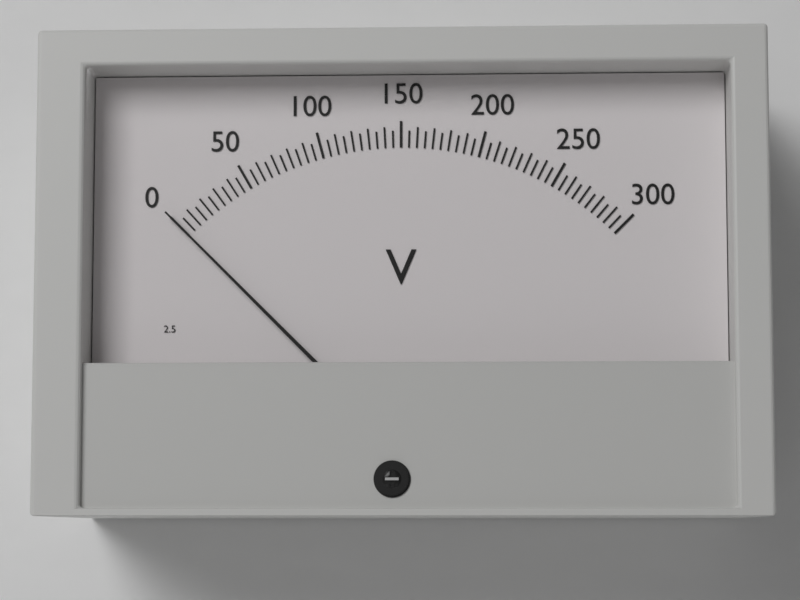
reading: 0 V
